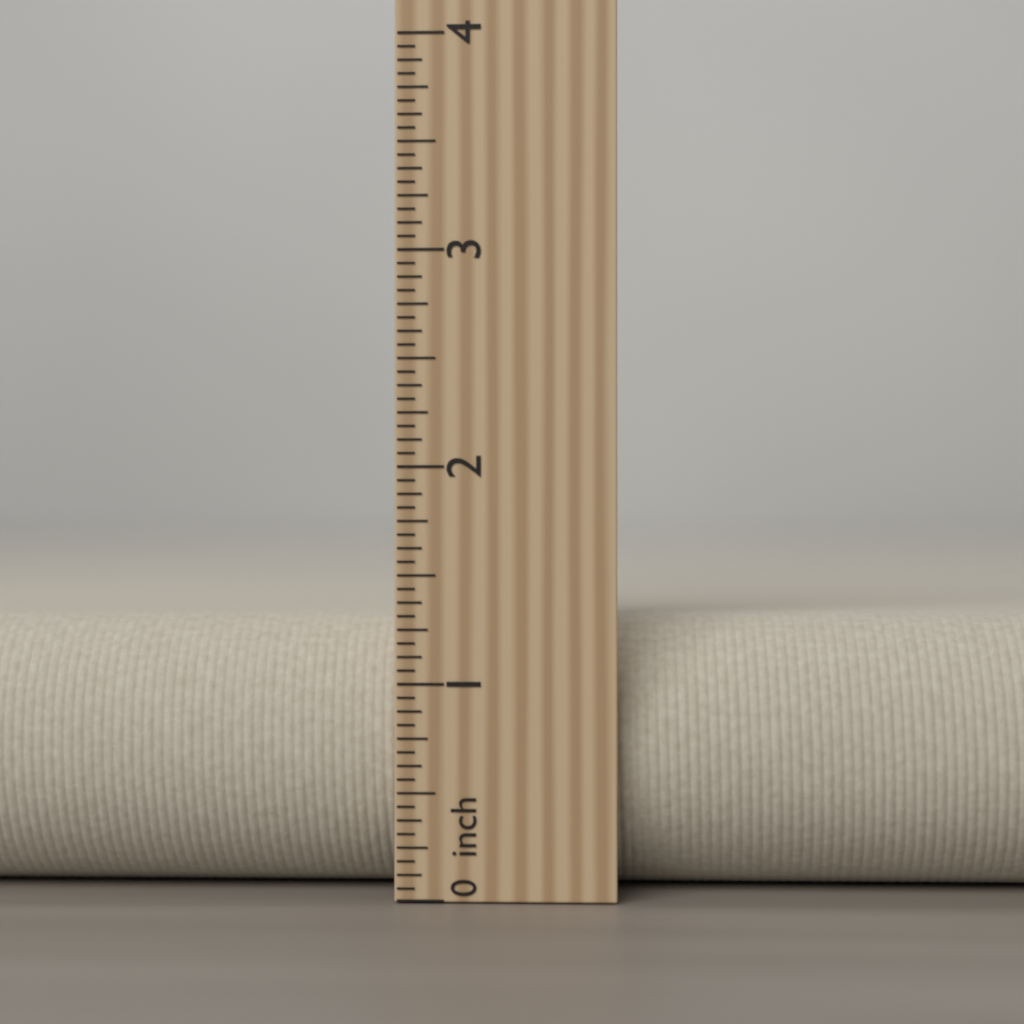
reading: 1.3125 inch
